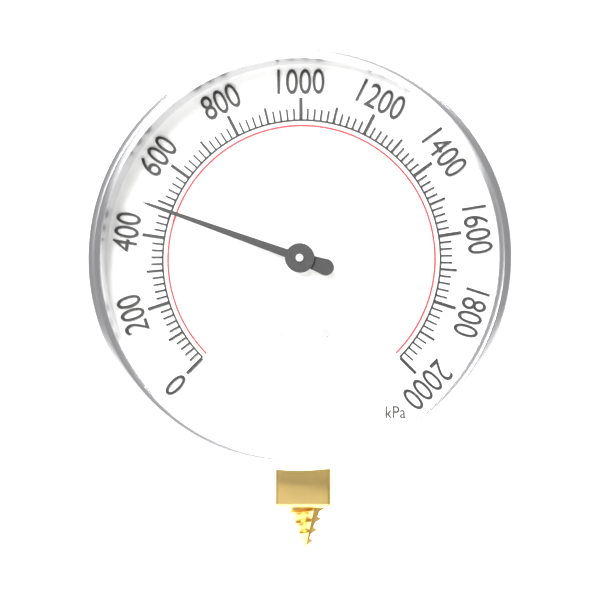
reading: 480 kPa
